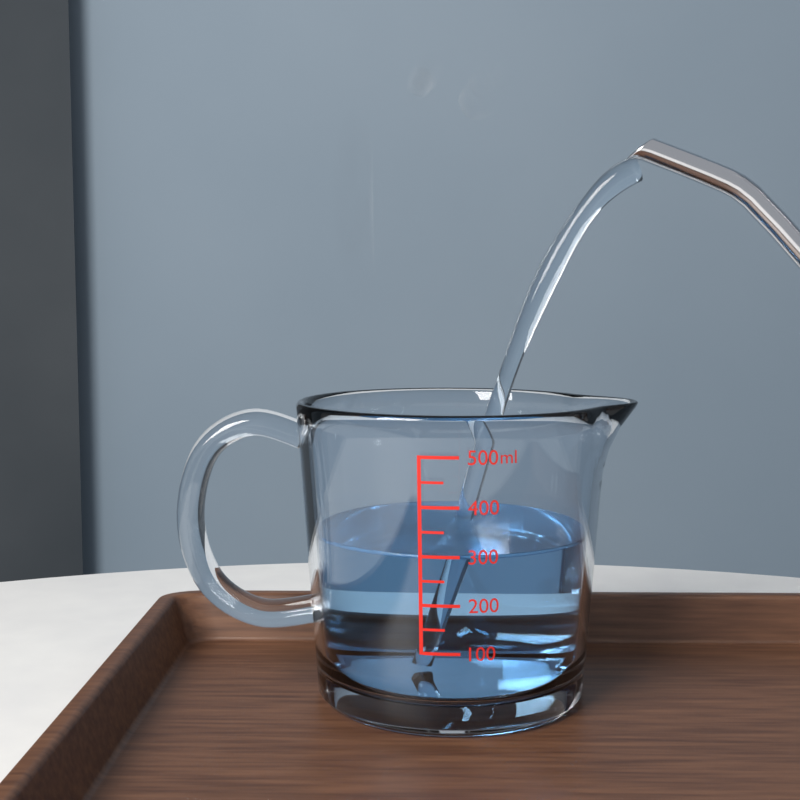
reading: 300 ml
